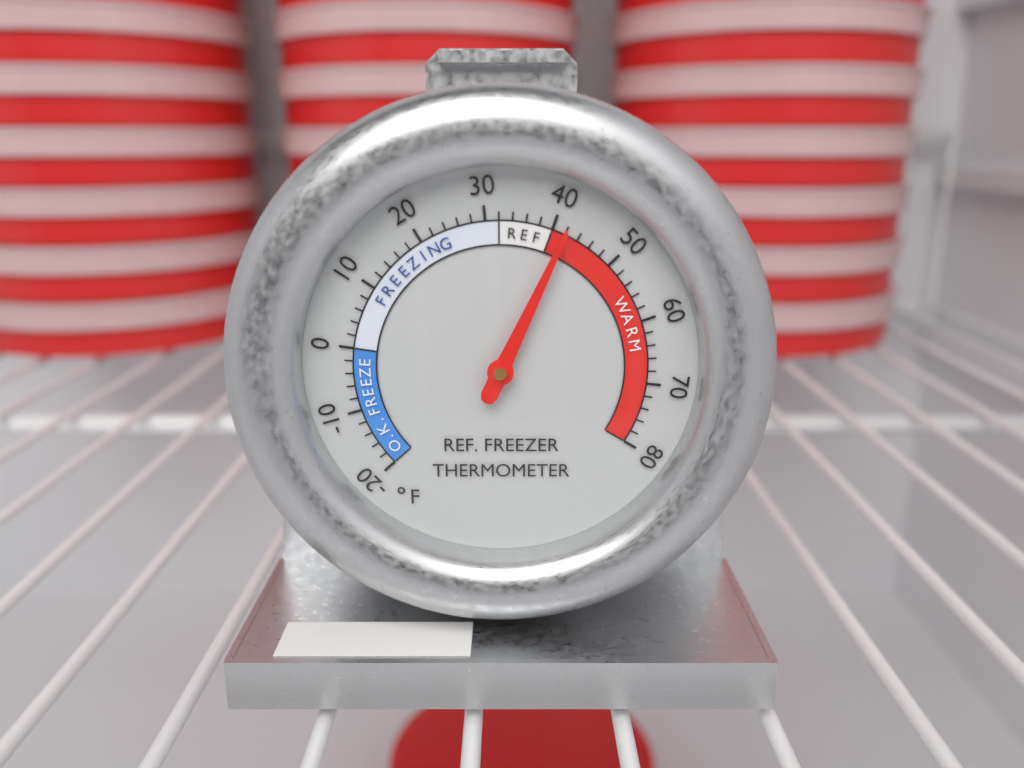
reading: 42 °F
